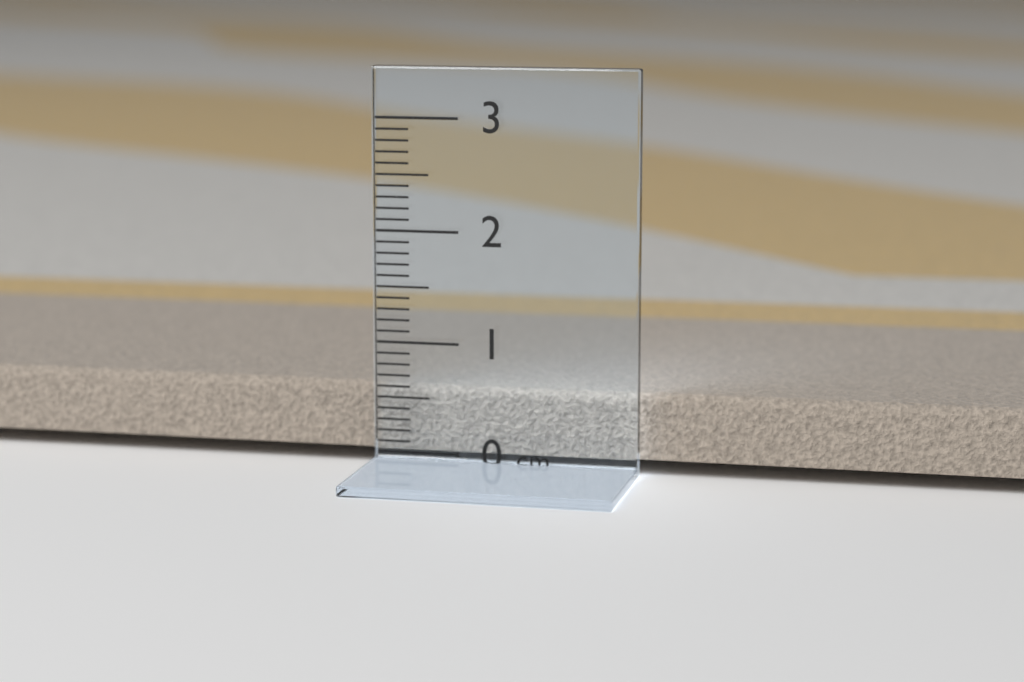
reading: 0.6 cm
